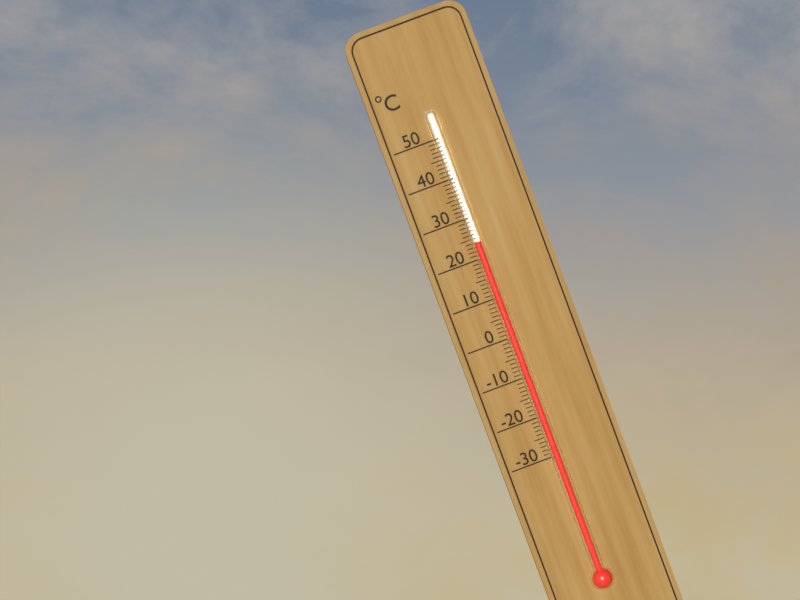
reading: 24 °C
